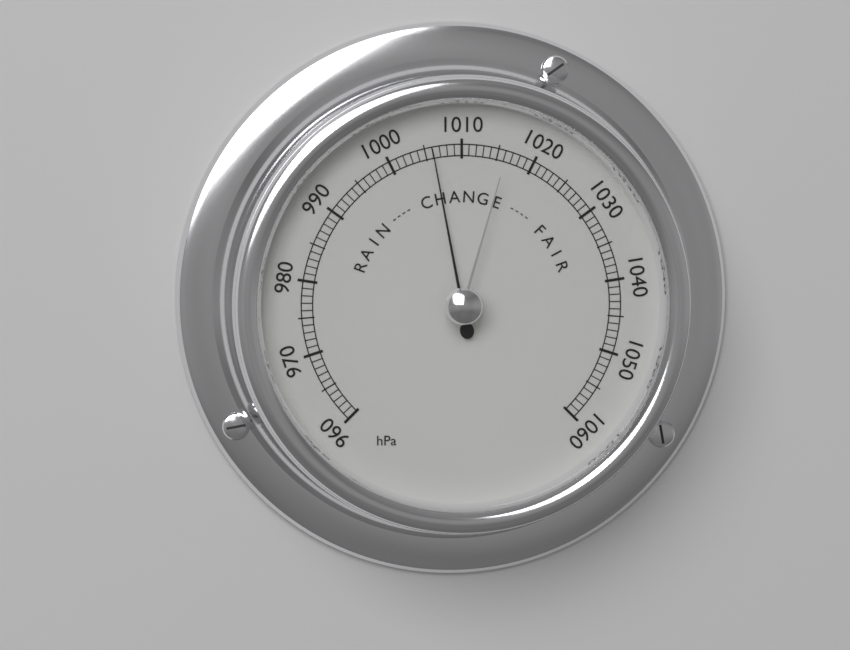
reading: 1006 hPa
